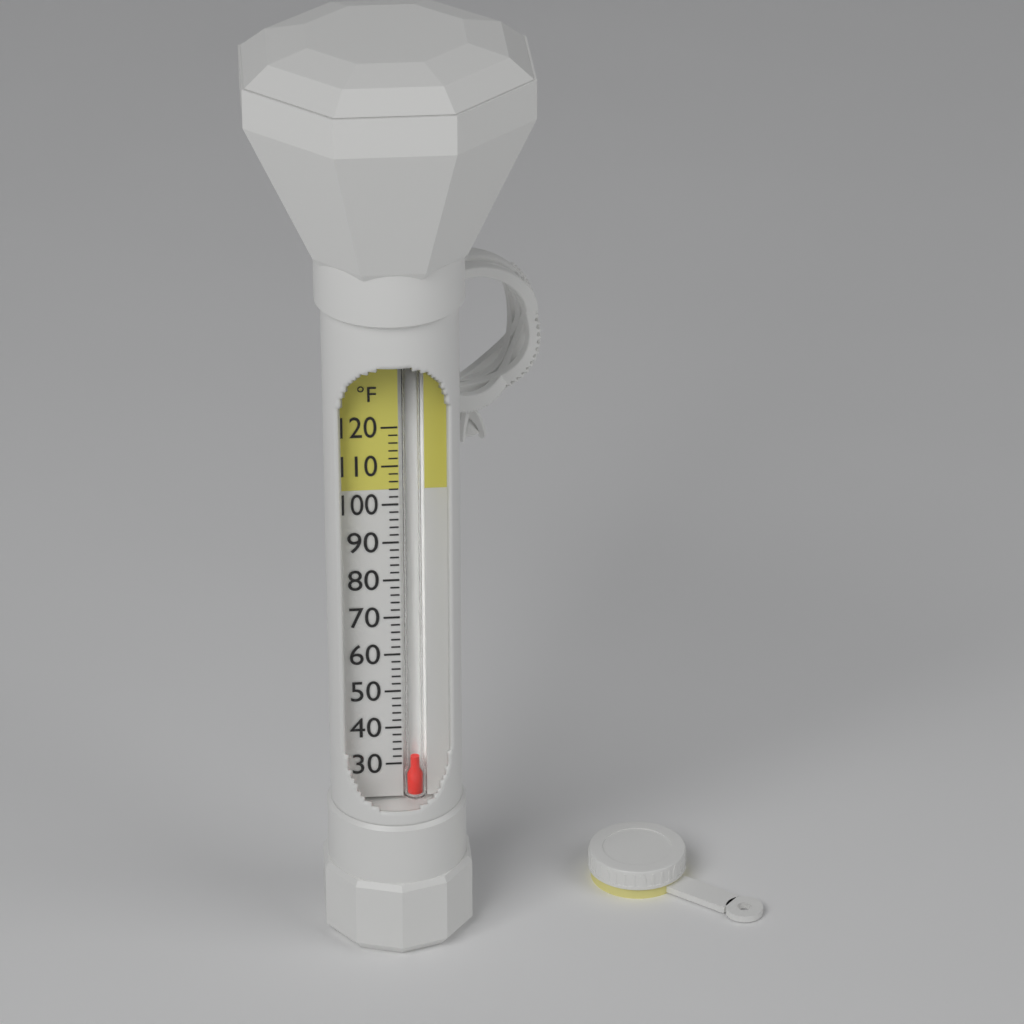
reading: 32 °F
